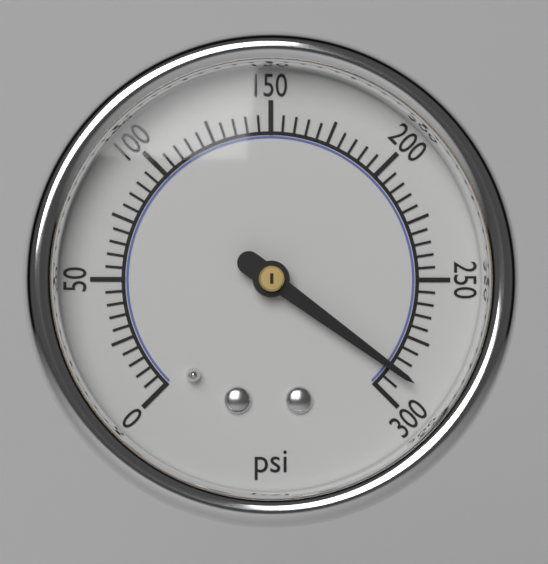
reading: 290 psi
